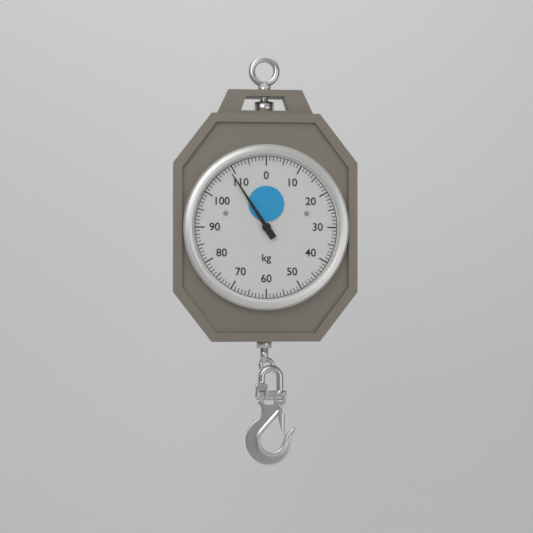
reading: 109 kg
